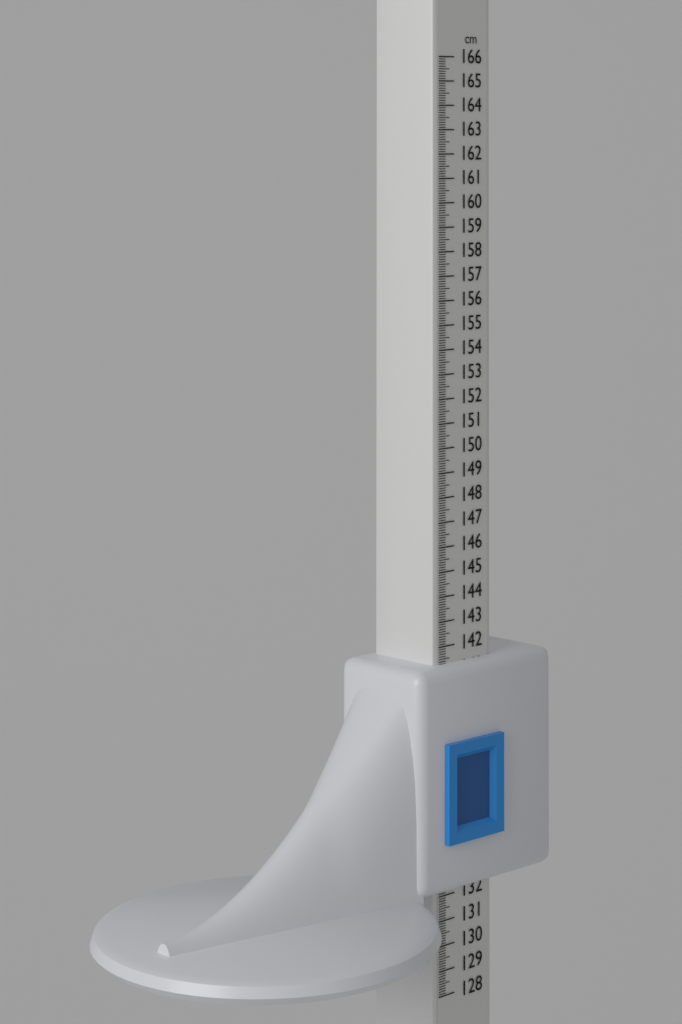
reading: 141.3 cm
